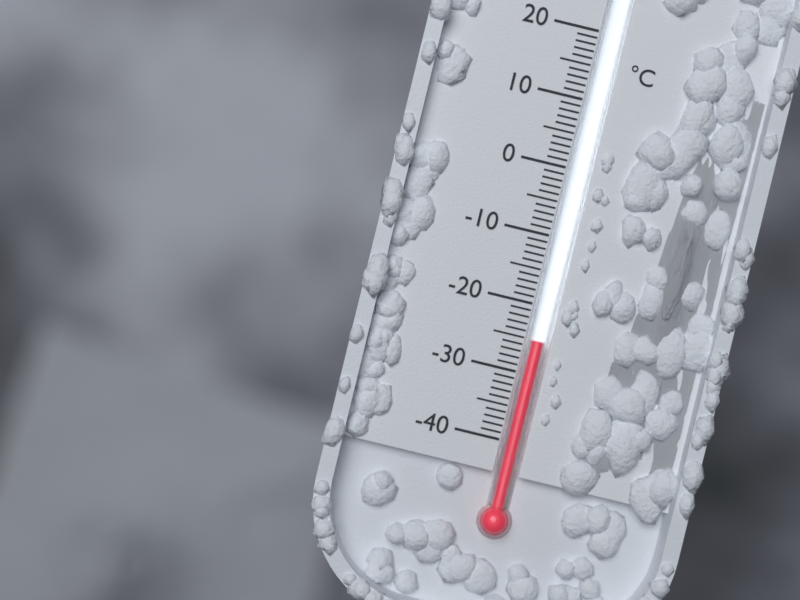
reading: -25 °C
